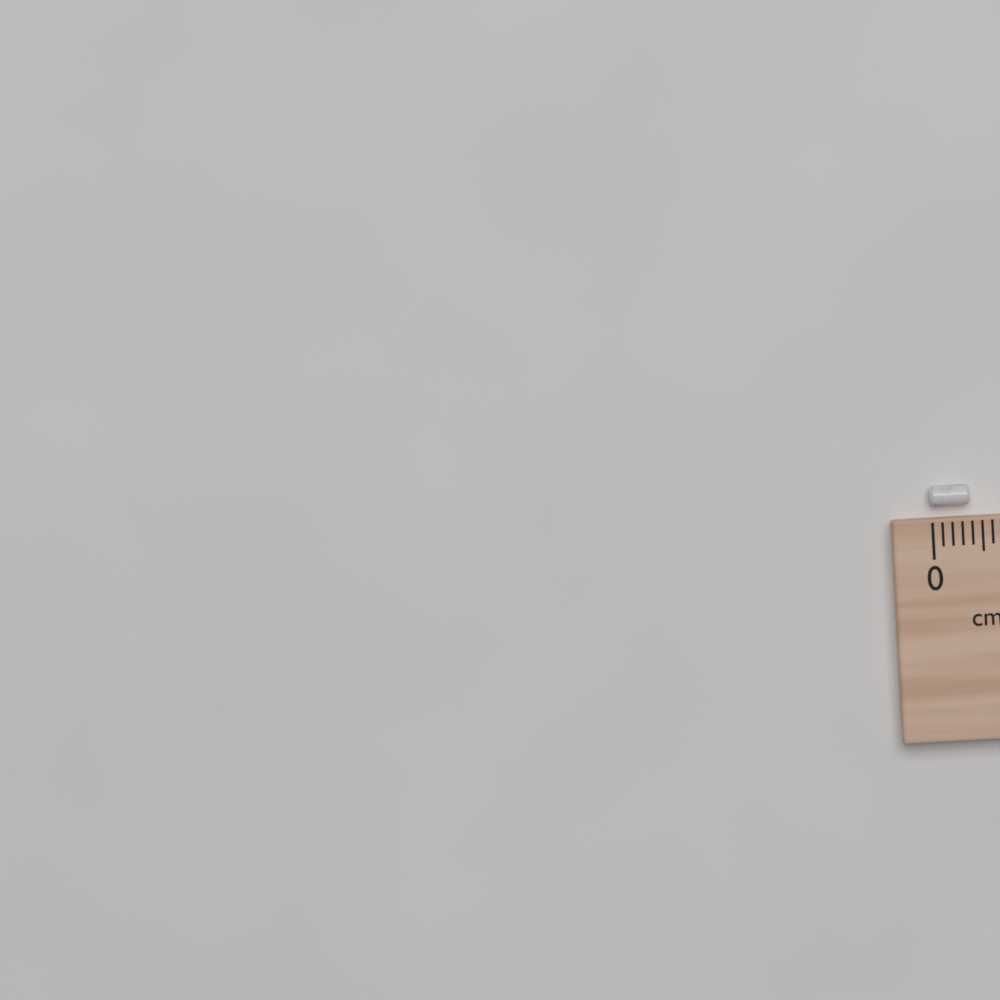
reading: 0.4 cm
